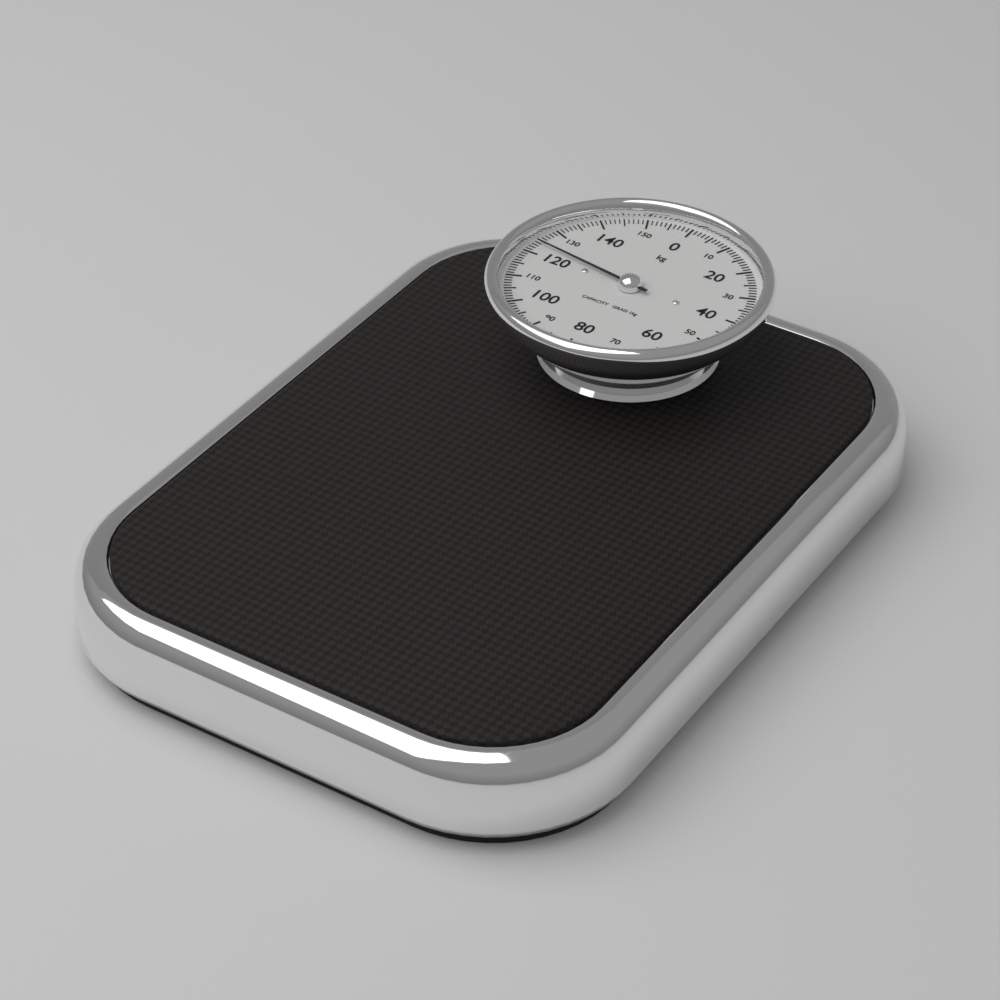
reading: 124 kg
